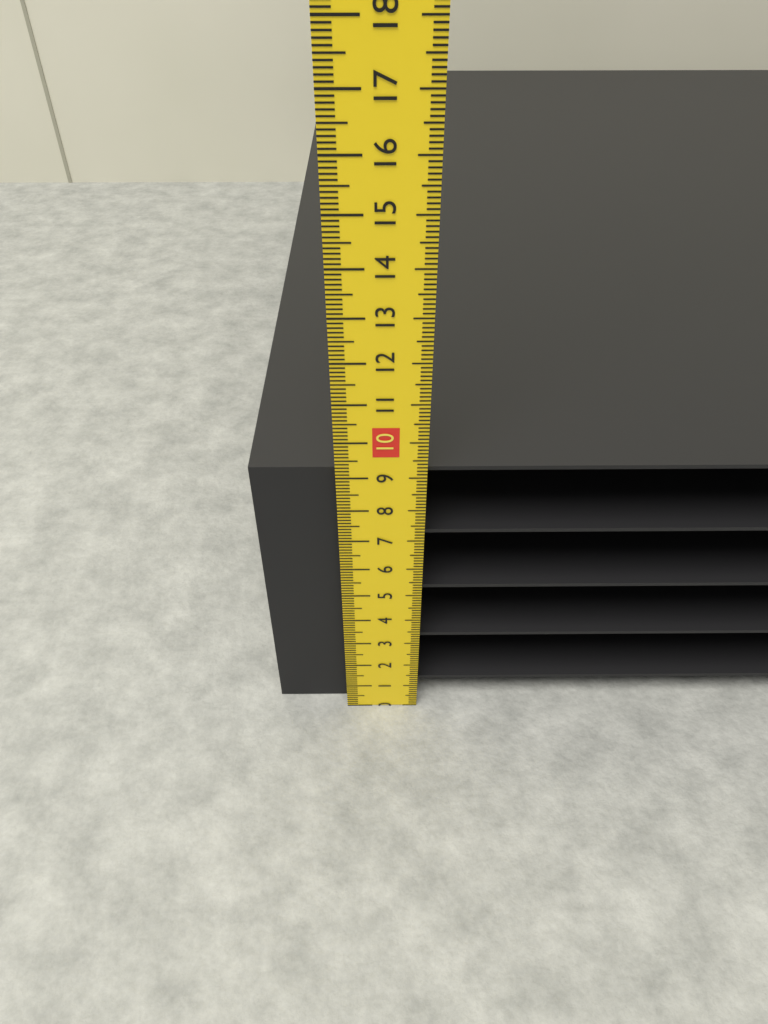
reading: 9.0 cm
